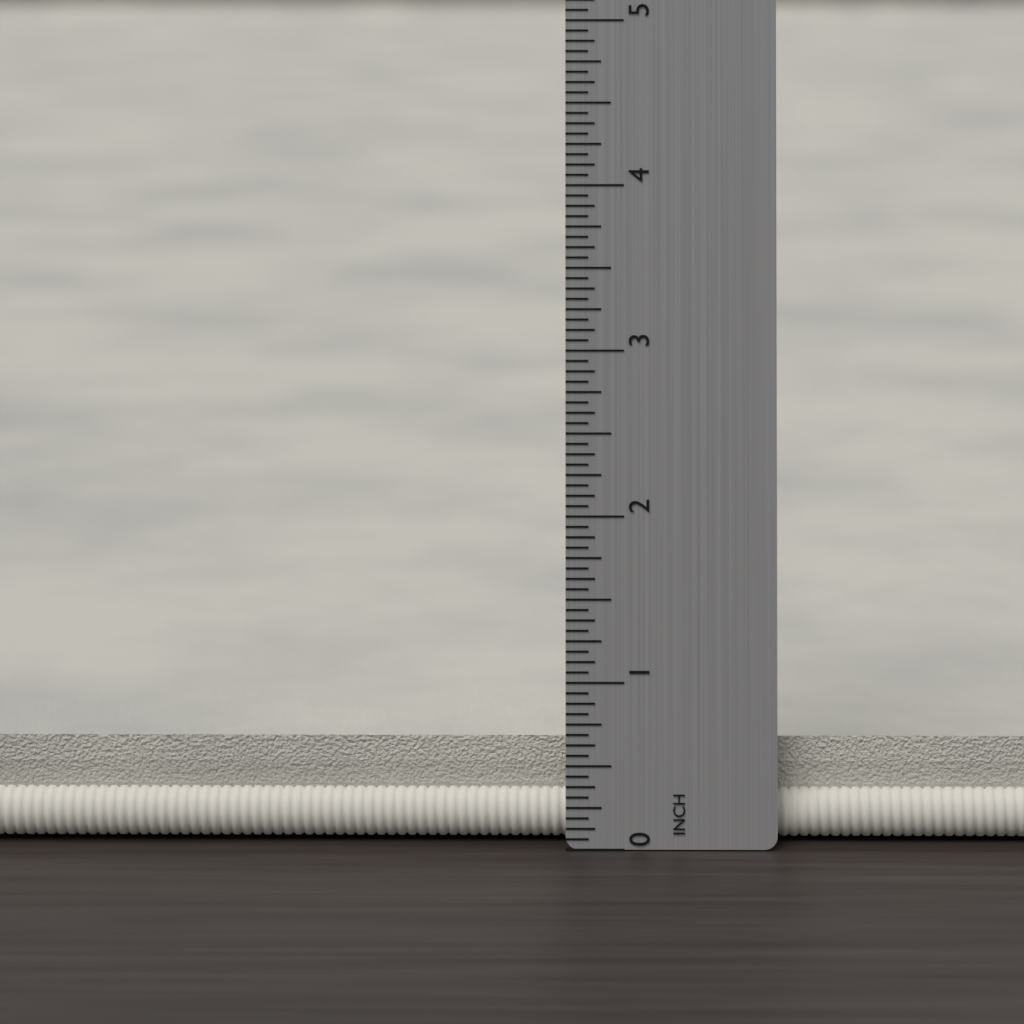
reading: 0.6250 in
